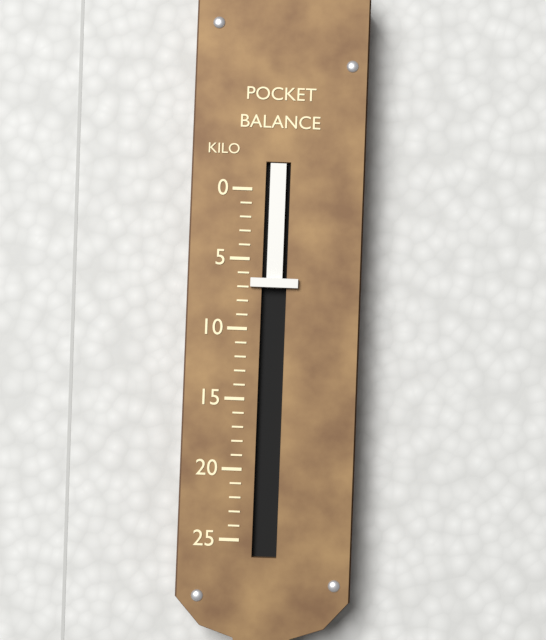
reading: 7 kg
